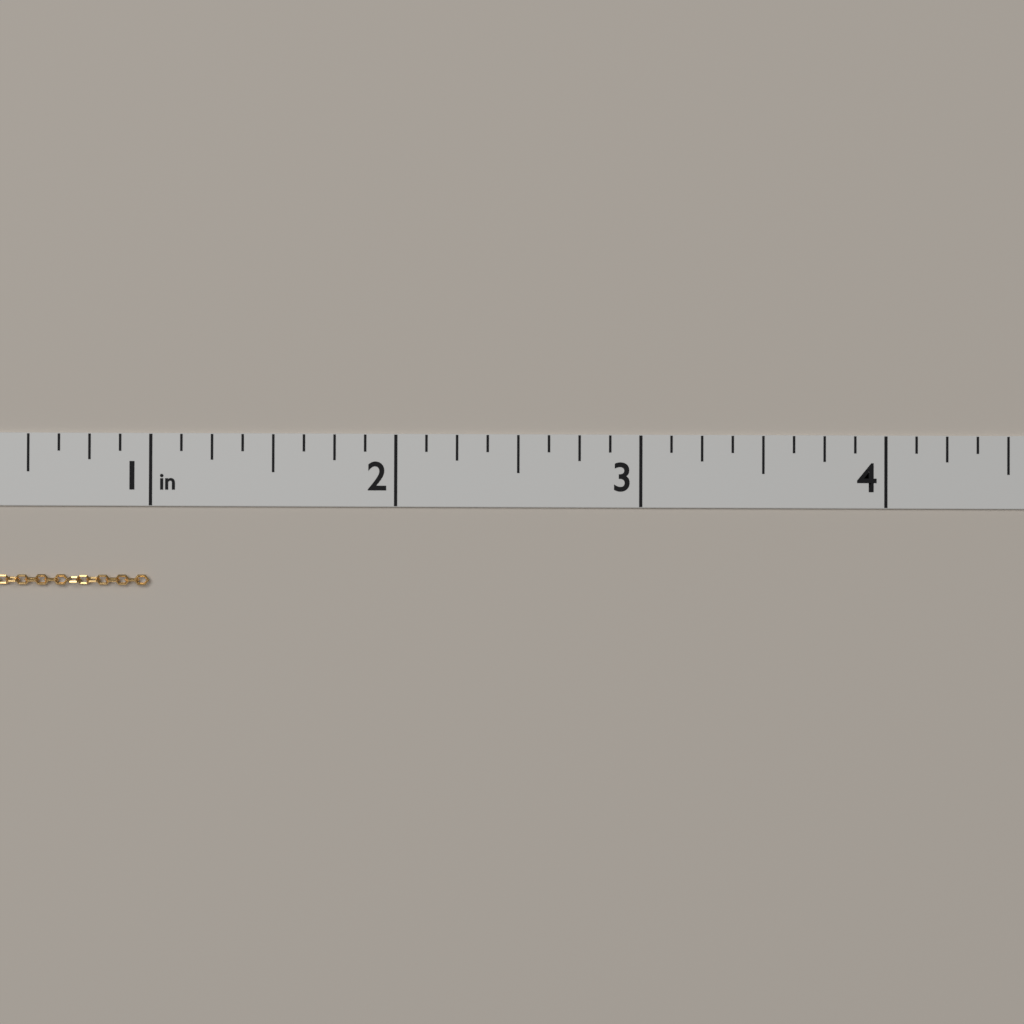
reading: 1.000 in
